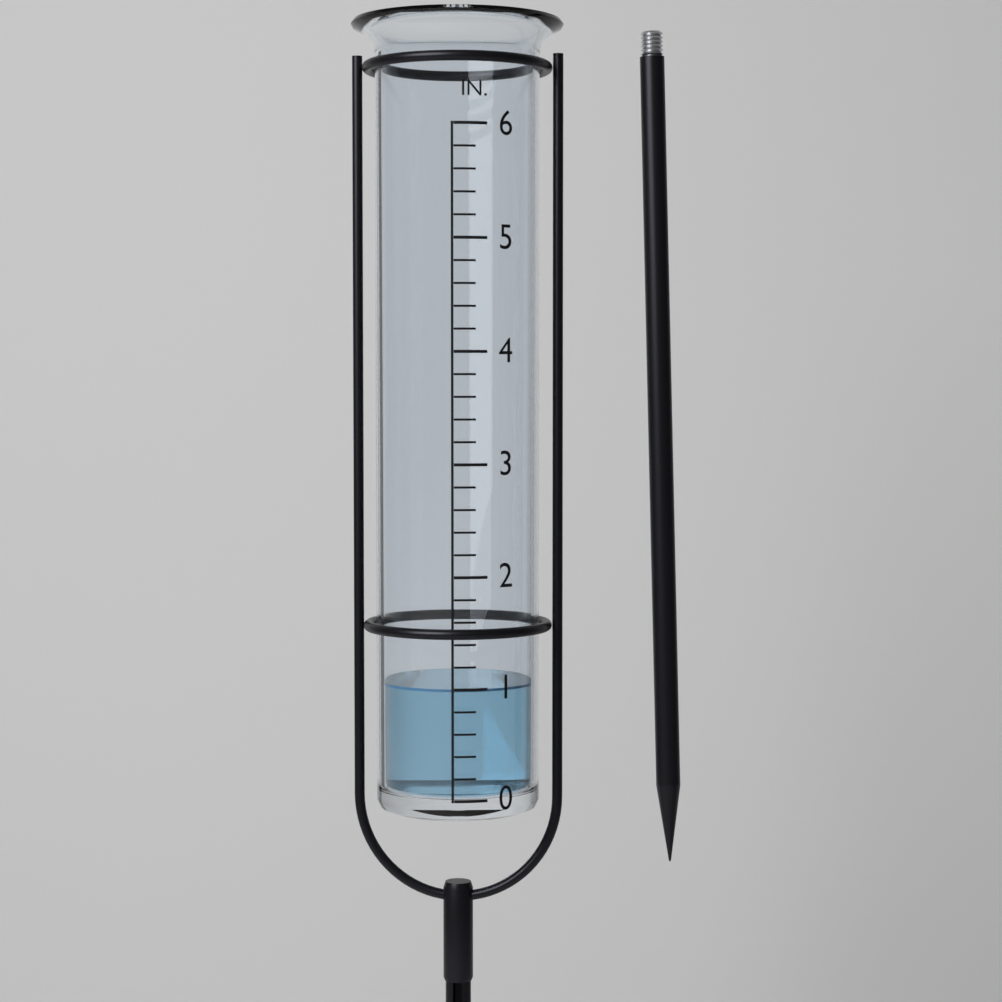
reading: 1.0 in
